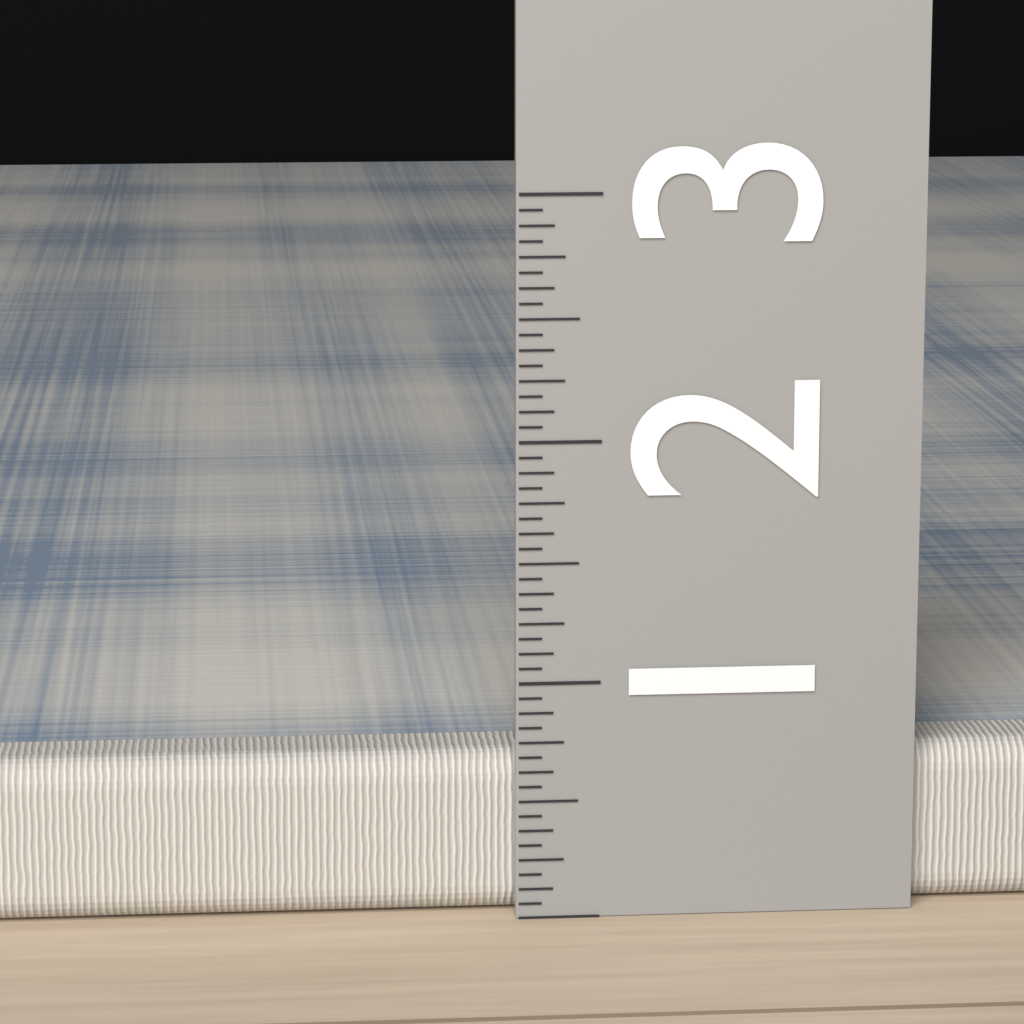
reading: 0.6875 (no unit)
